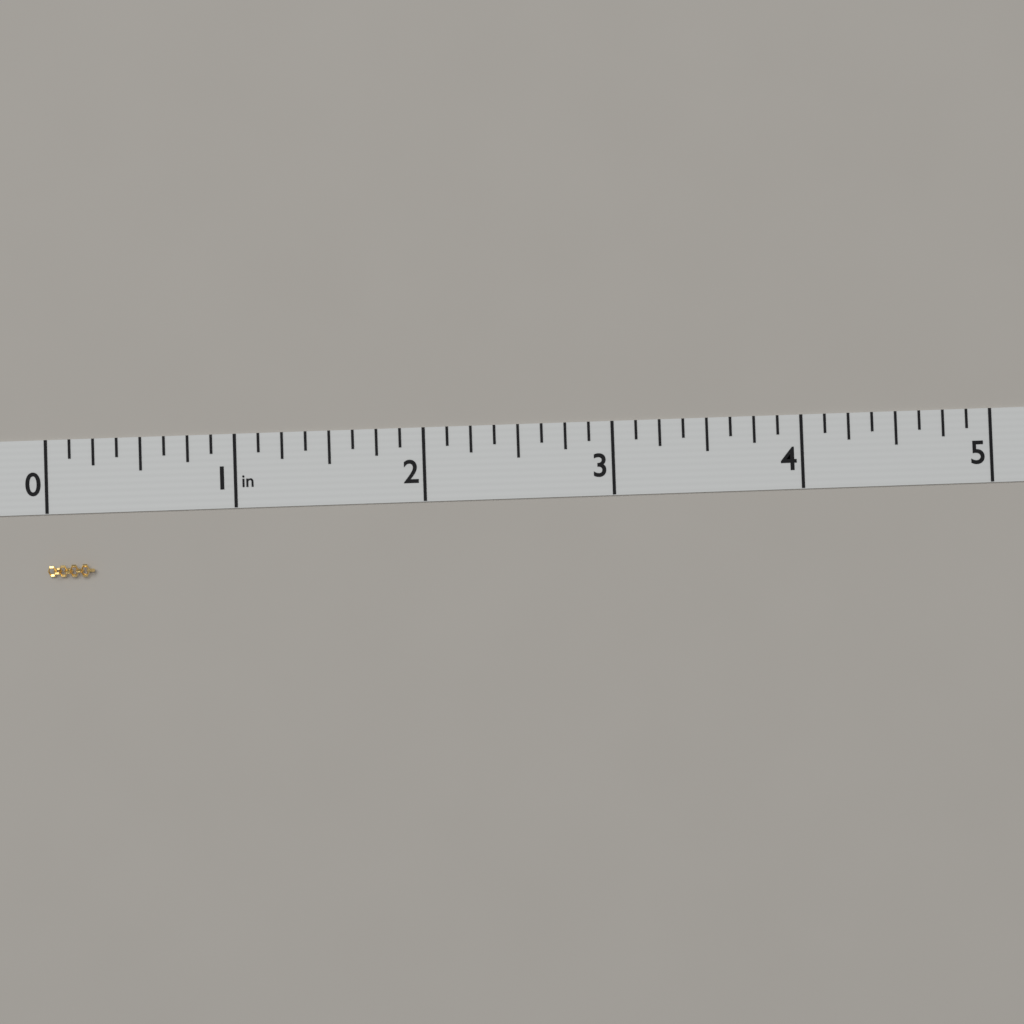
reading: 0.250 in
